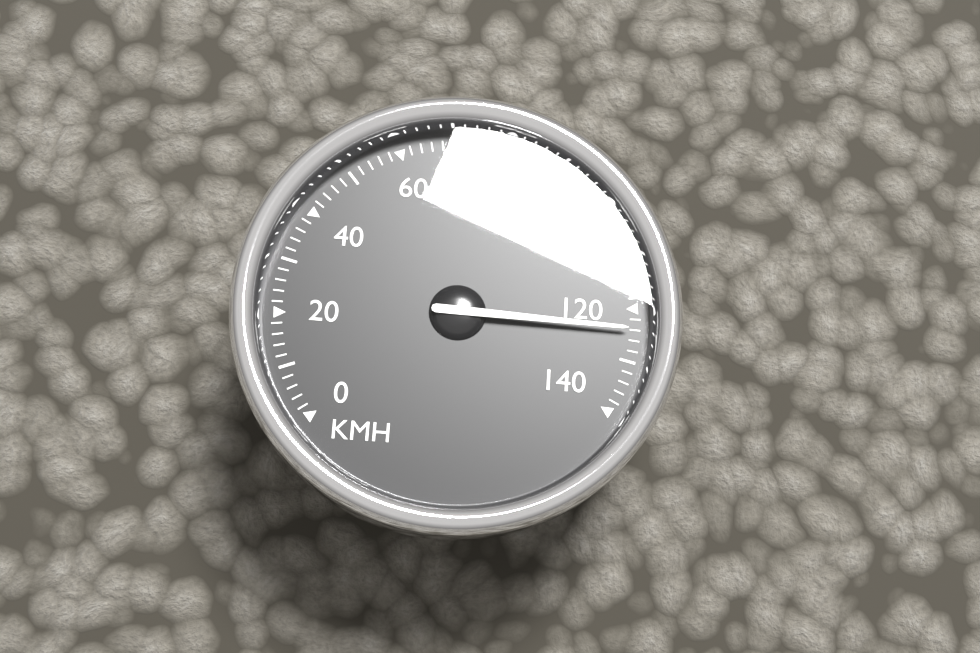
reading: 124 km/h
